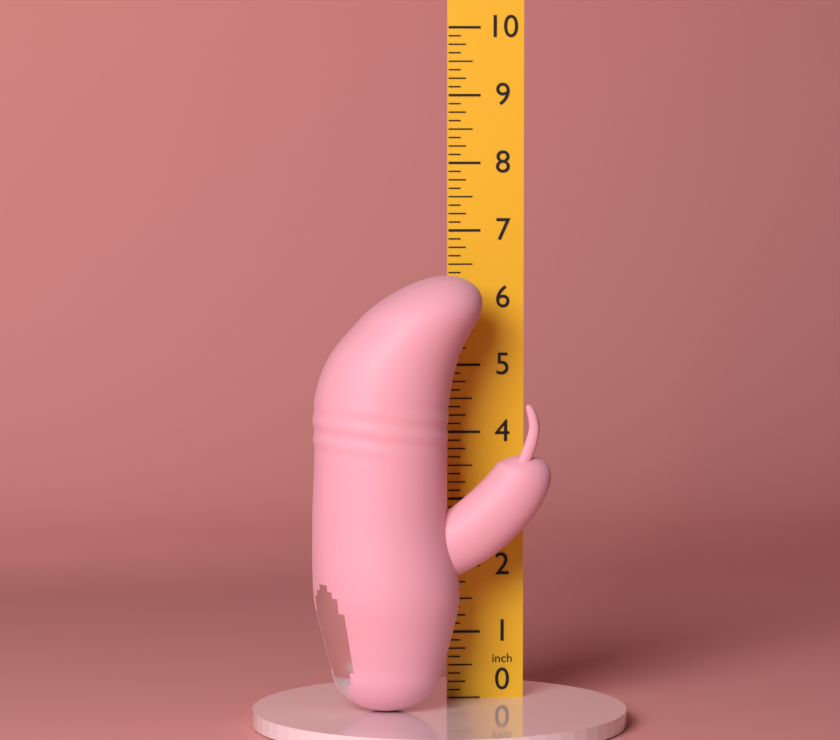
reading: 6.375 in
